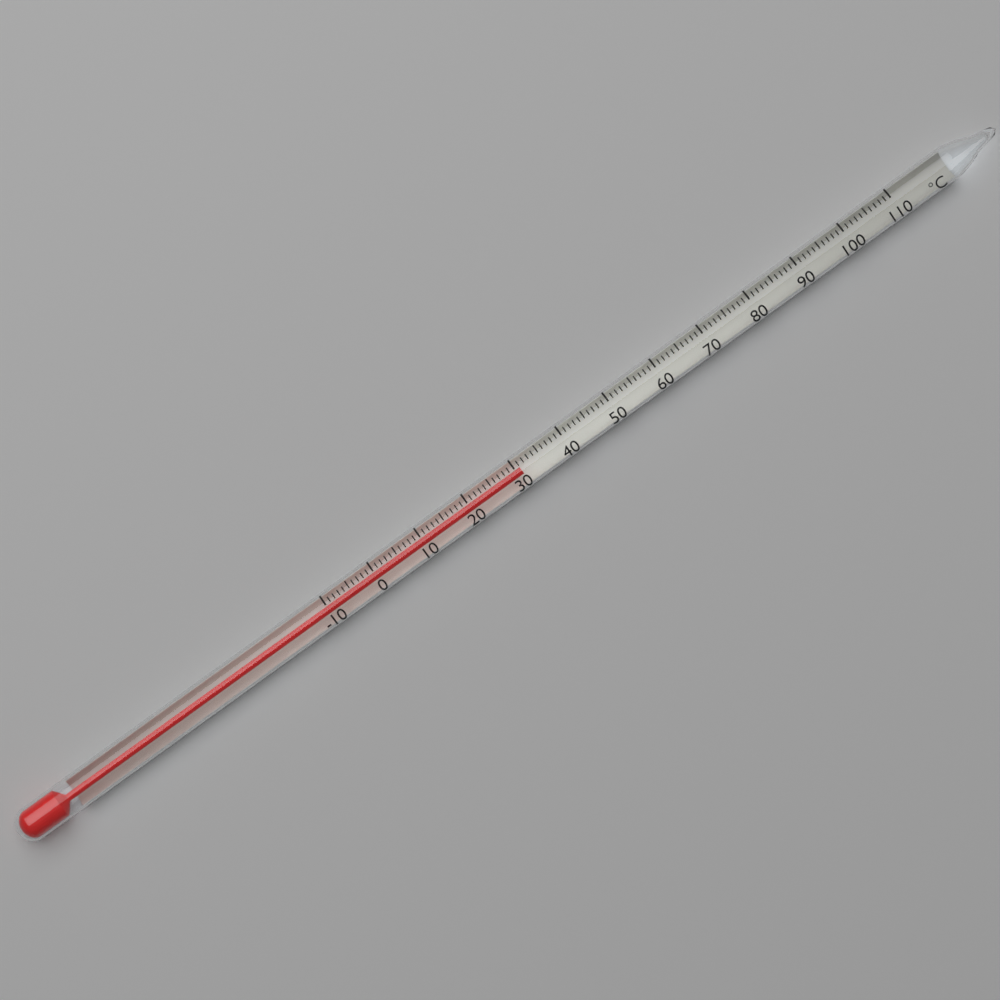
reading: 31 °C
